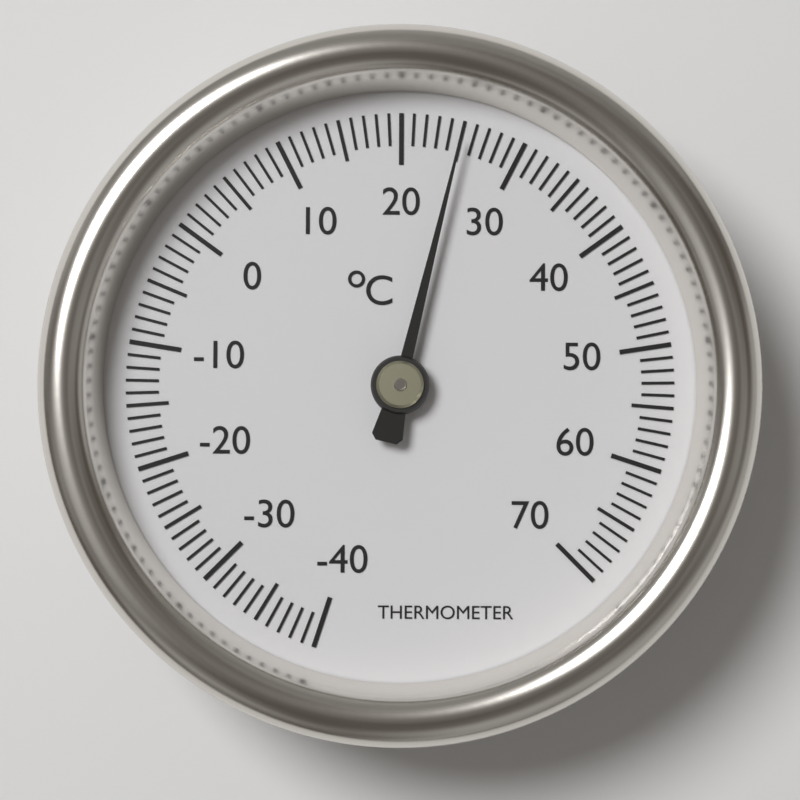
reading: 25 °C
